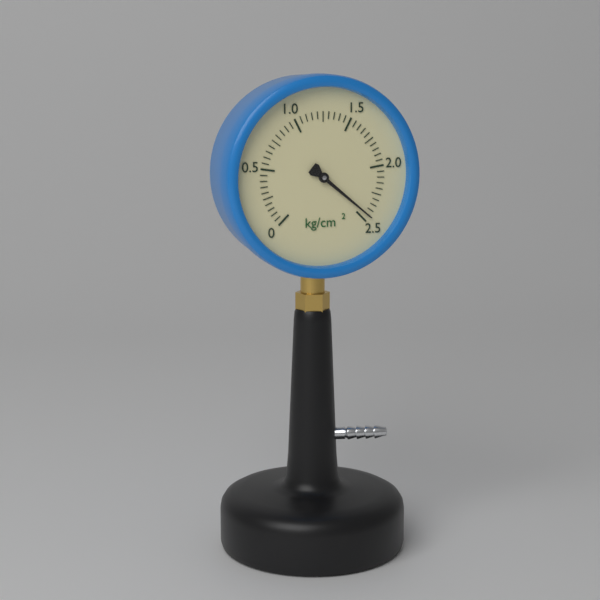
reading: 2.45 kg/cm²
